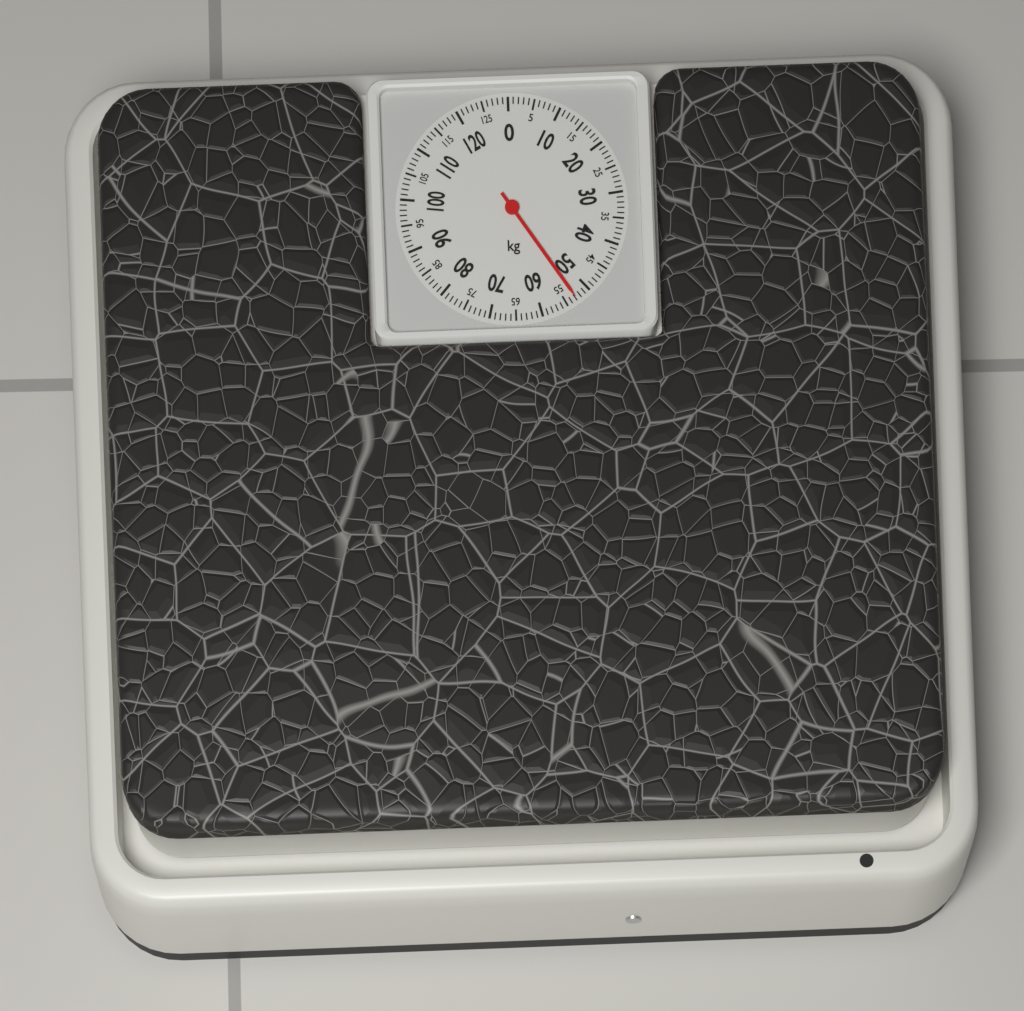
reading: 53 kg
